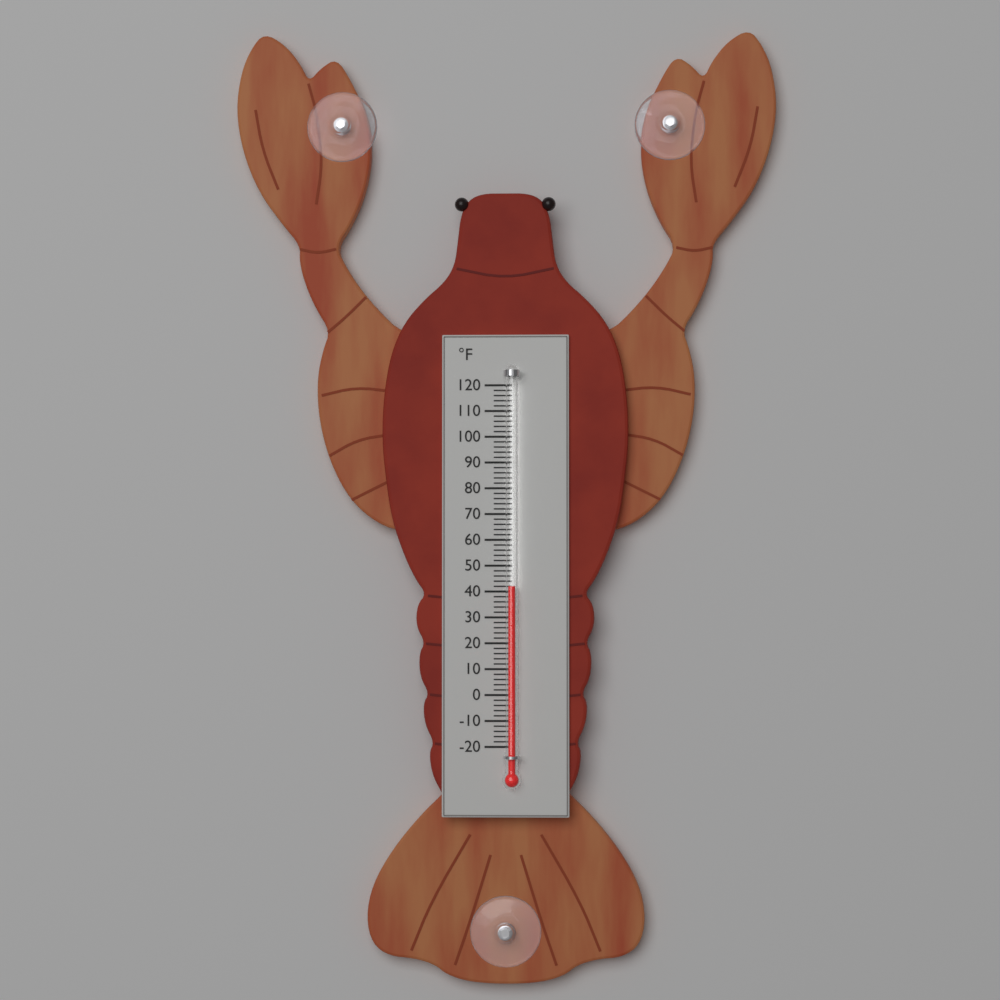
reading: 42 °F
